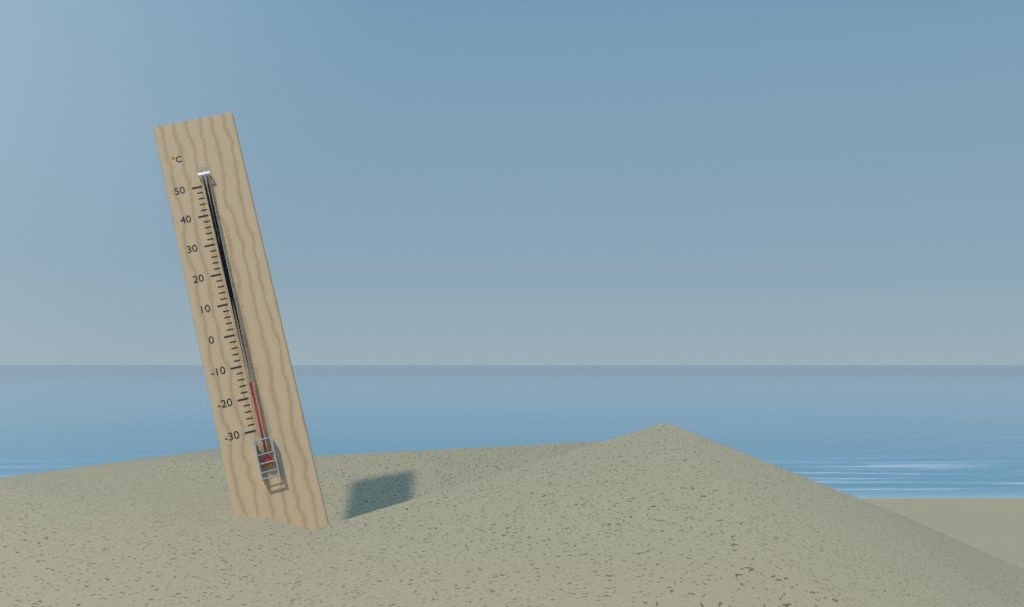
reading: -16 °C
